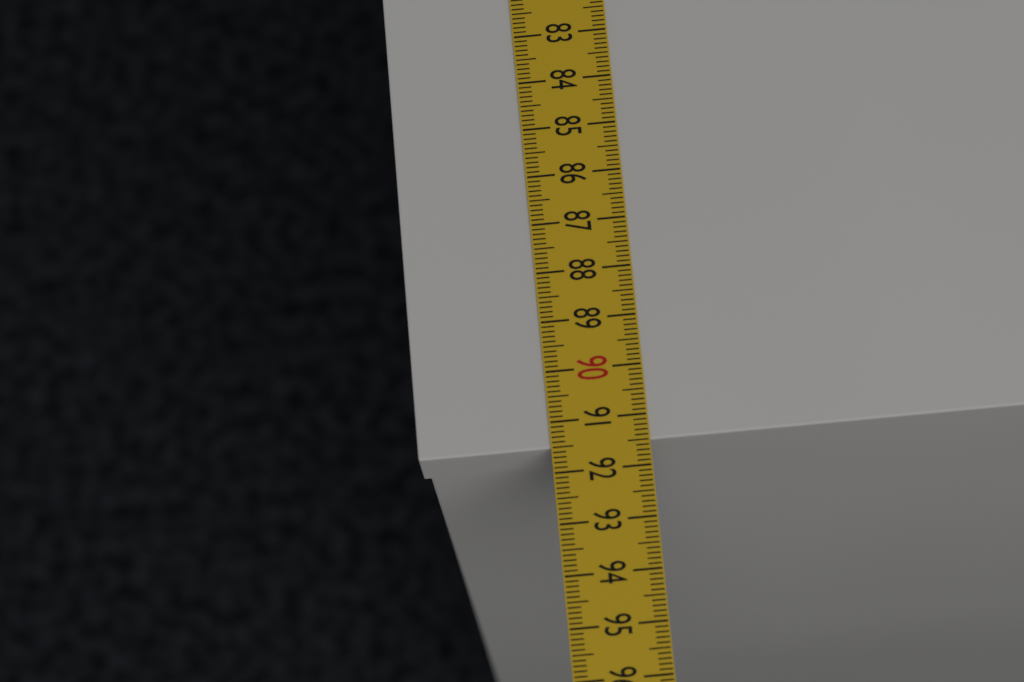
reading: 91.5 cm
